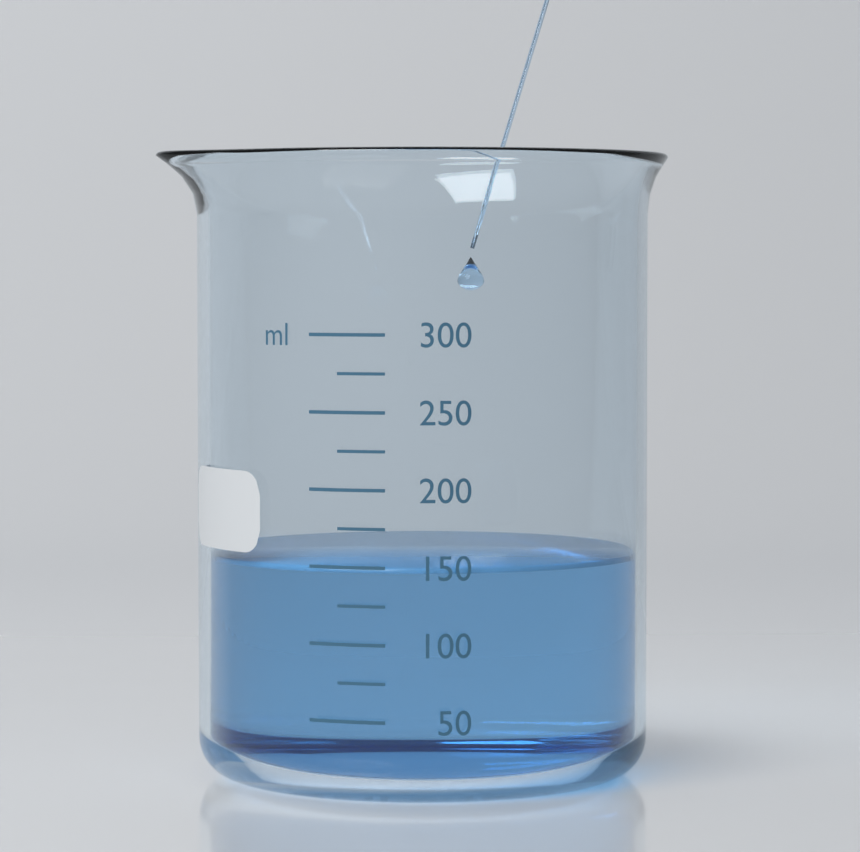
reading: 150 ml
